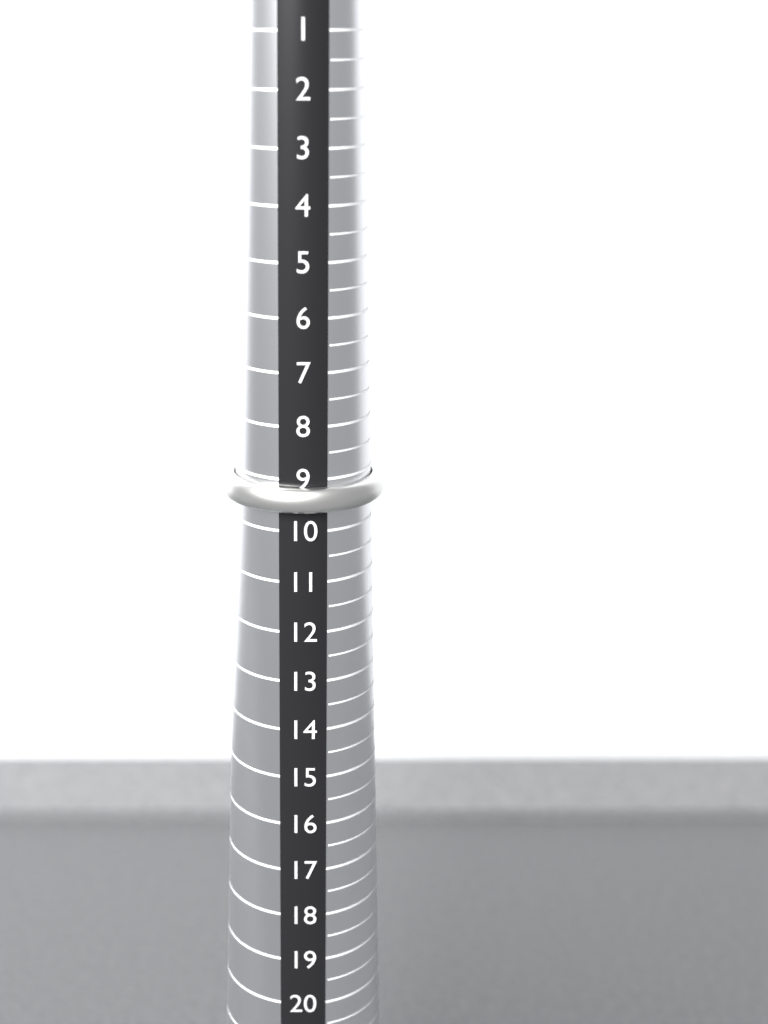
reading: 9.6 (no unit)
